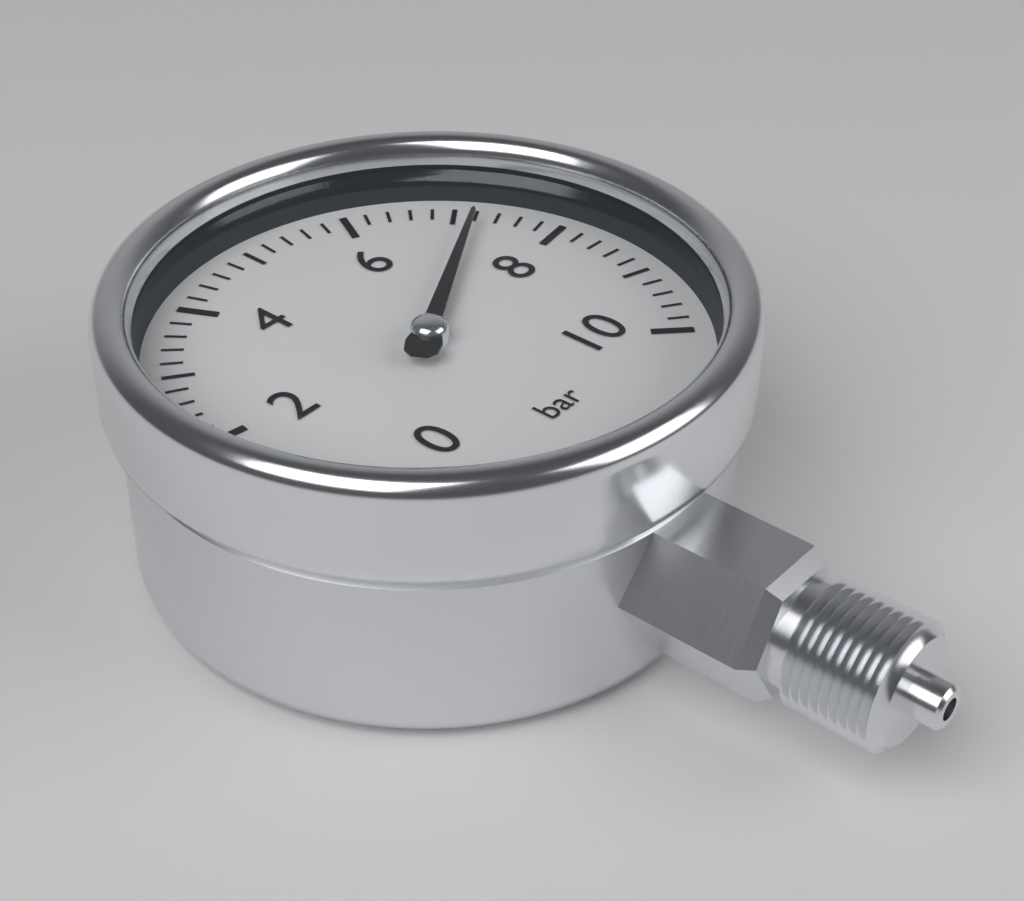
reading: 7.2 bar
